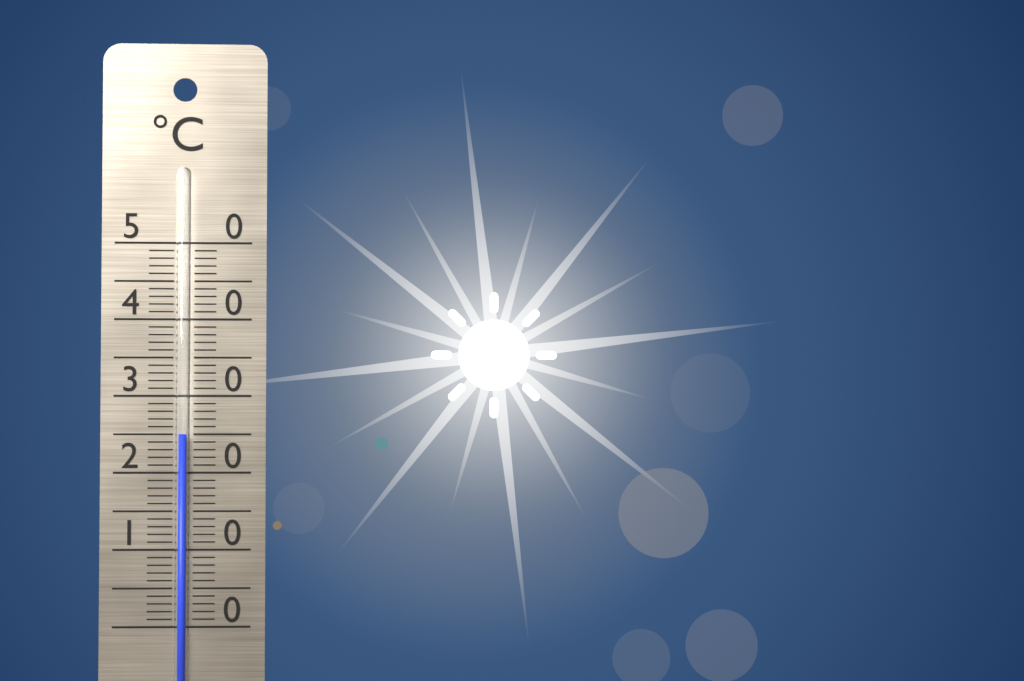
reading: 25 °C
